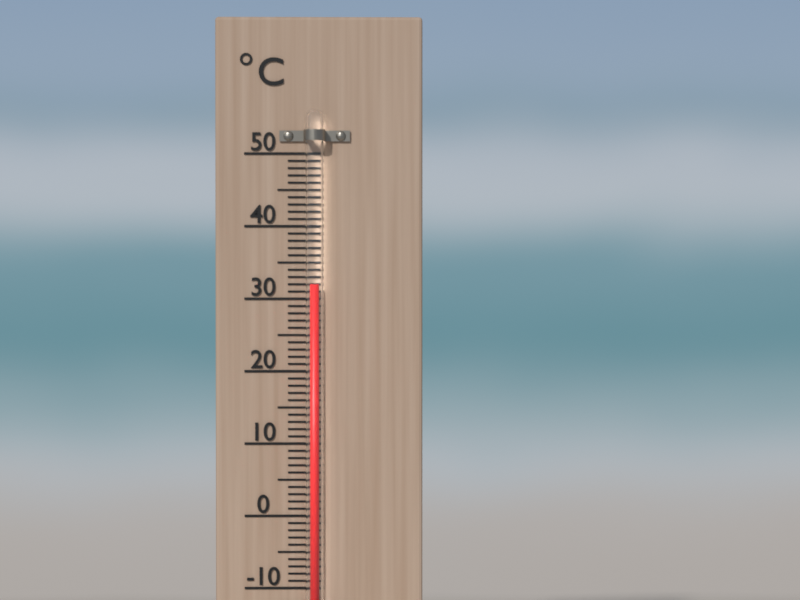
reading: 32 °C
